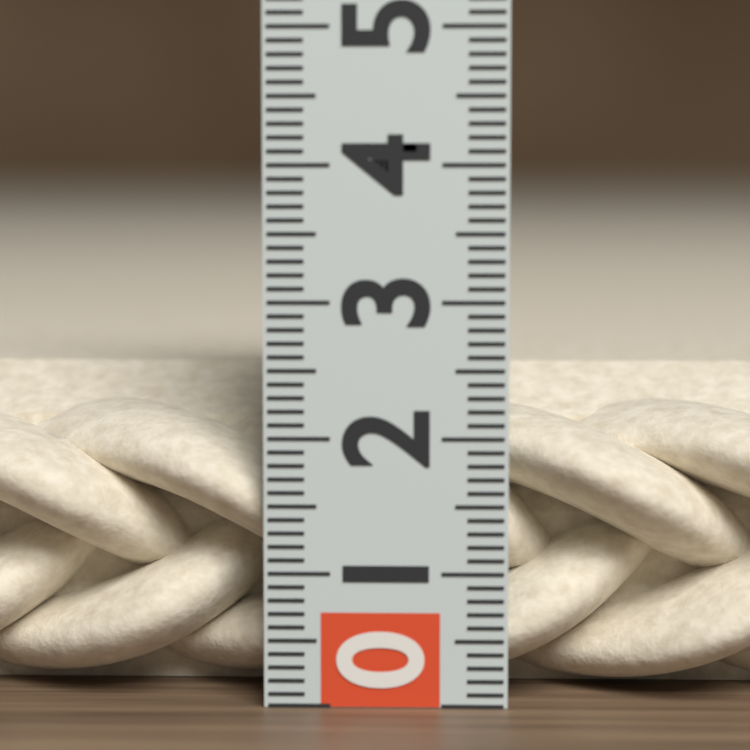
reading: 2.4 (no unit)
